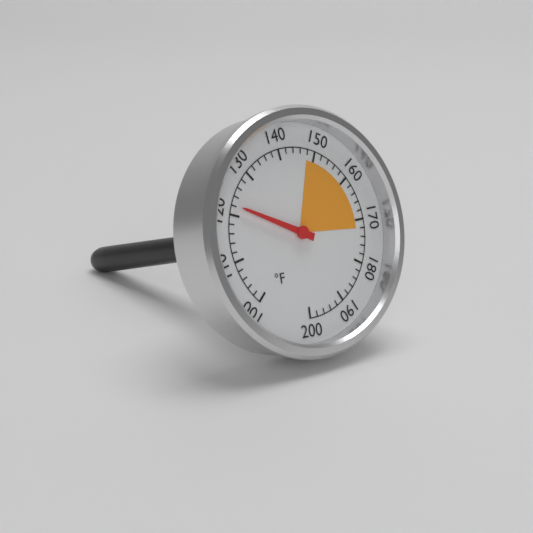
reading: 122 °F
